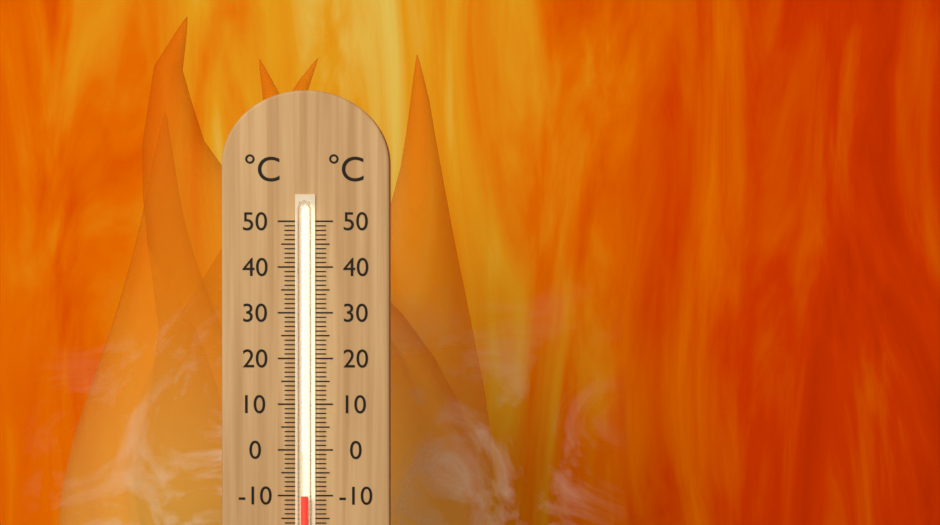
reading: -10 °C
